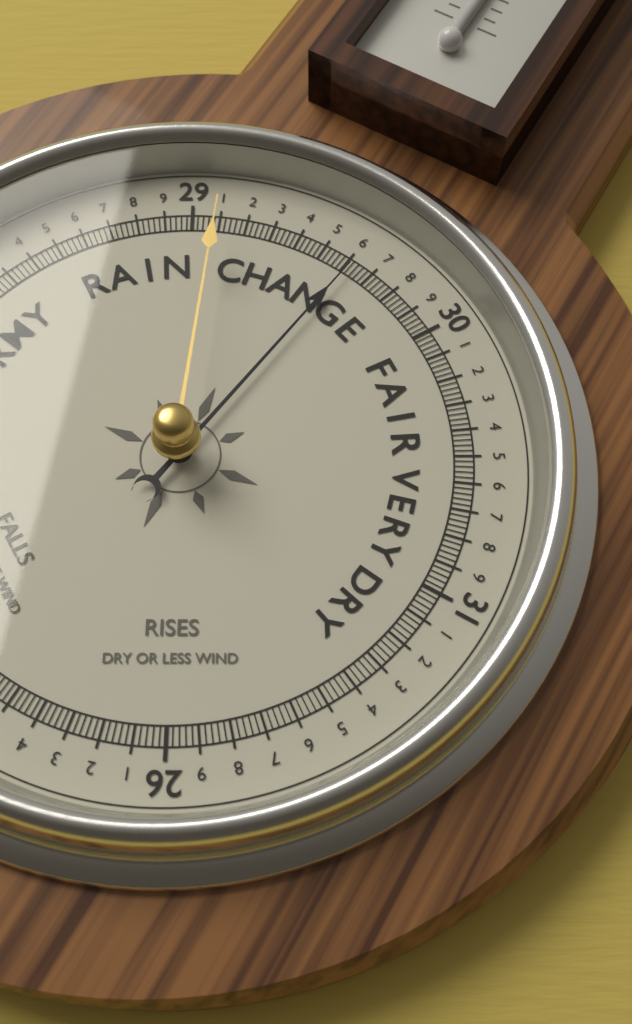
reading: 29.62 (no unit)
